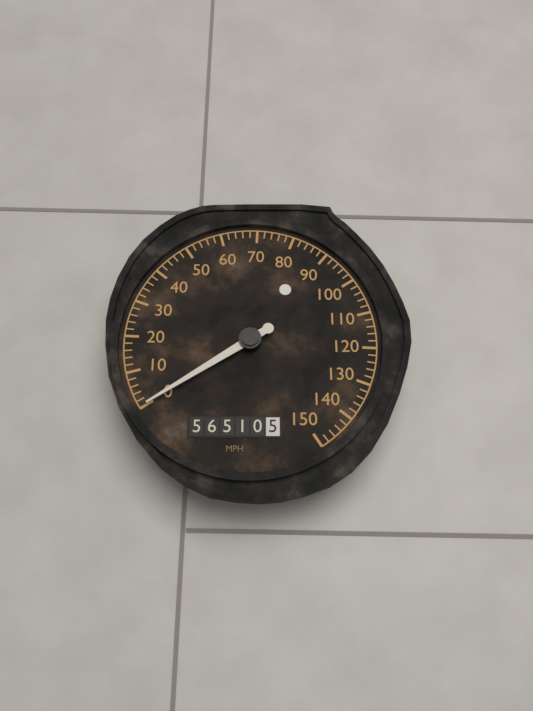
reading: 0 mph
